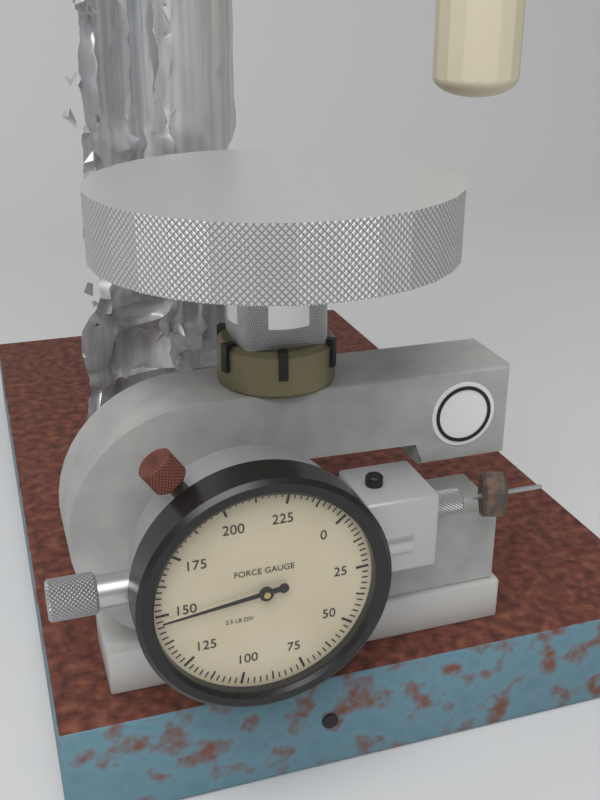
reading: 147.5 lb
